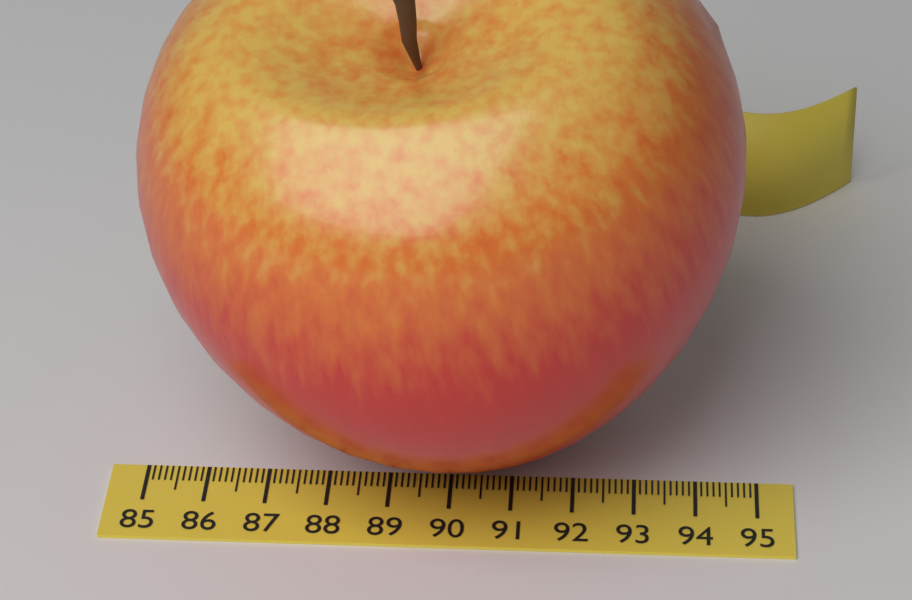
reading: 94.6 (no unit)
